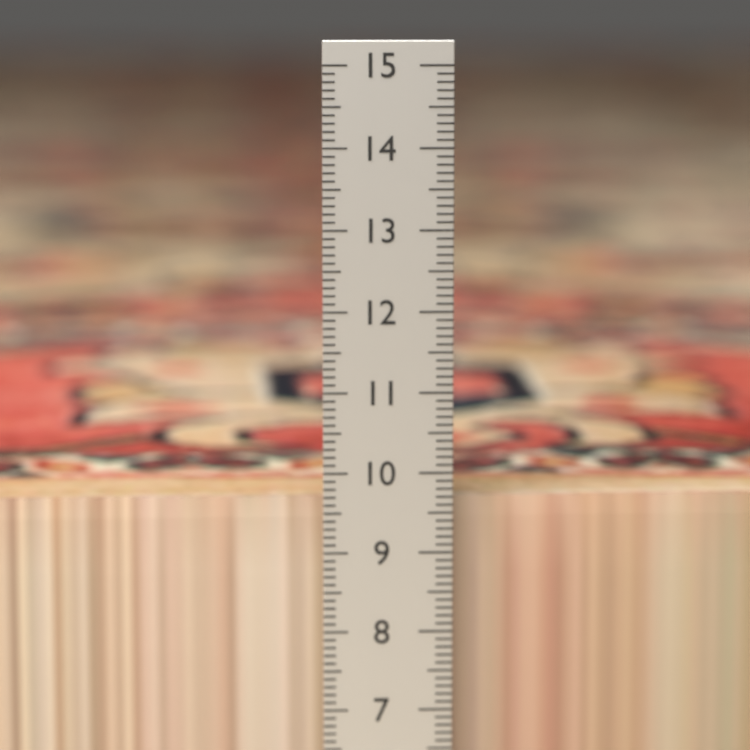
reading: 9.6 cm
